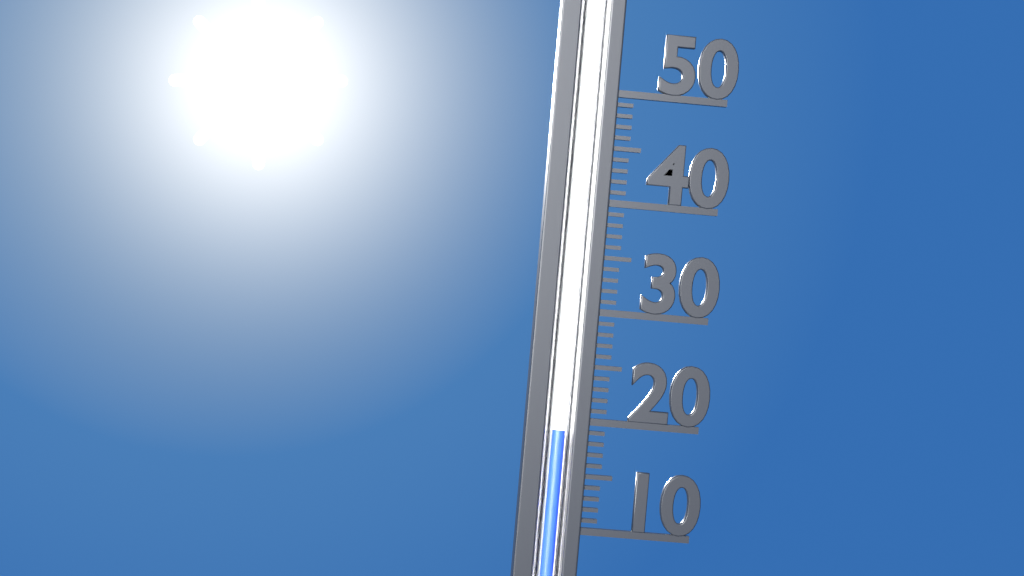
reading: 19 (no unit)
